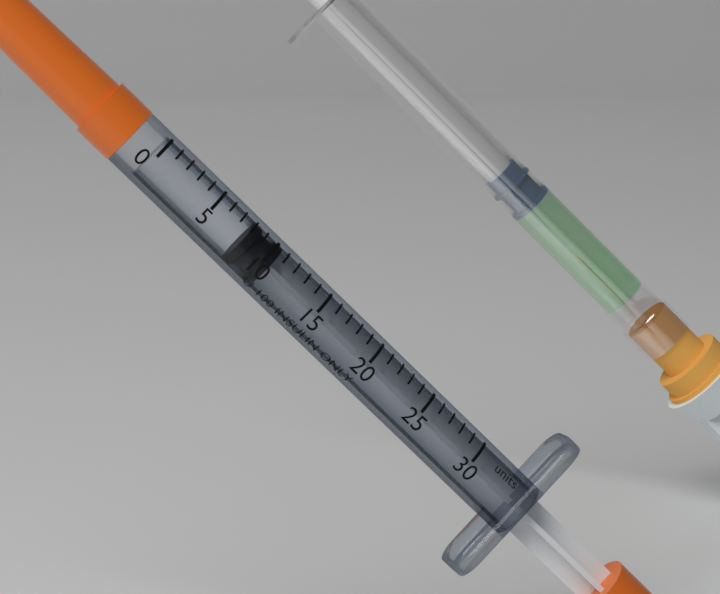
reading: 8 units
